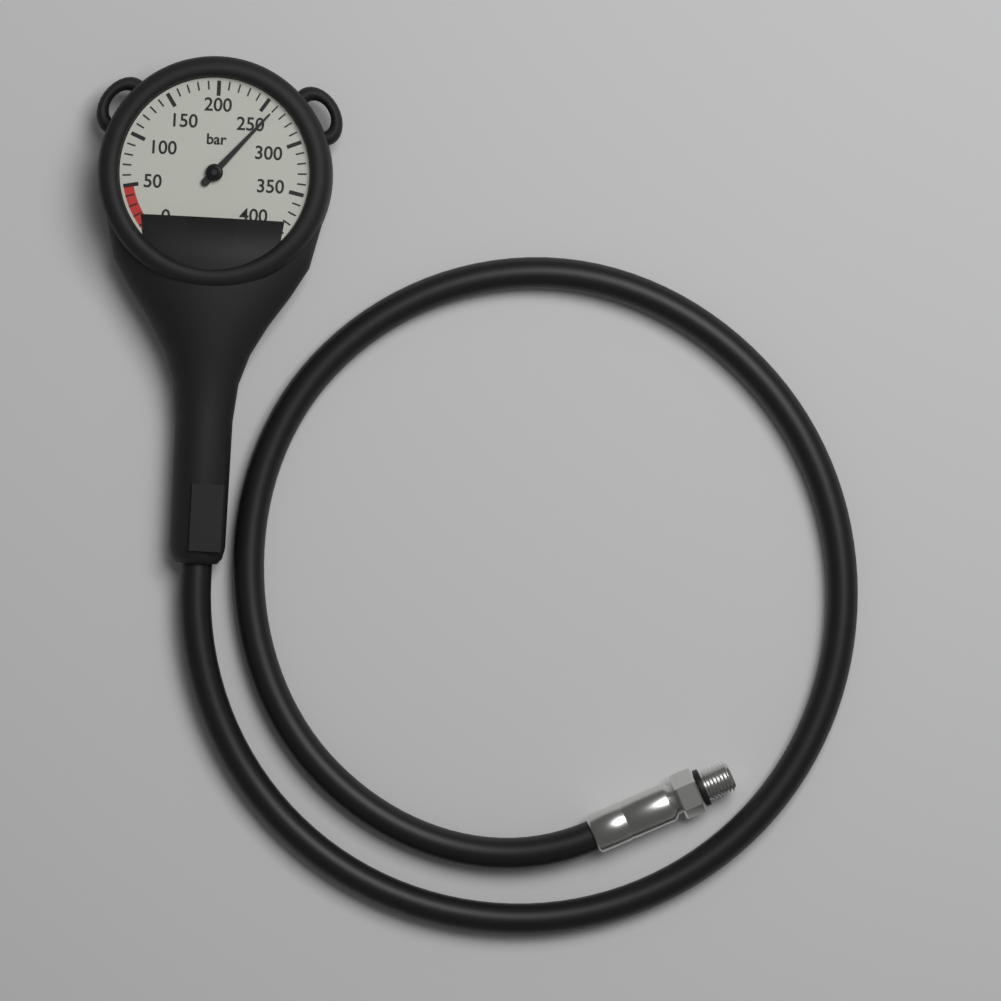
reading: 260 bar
